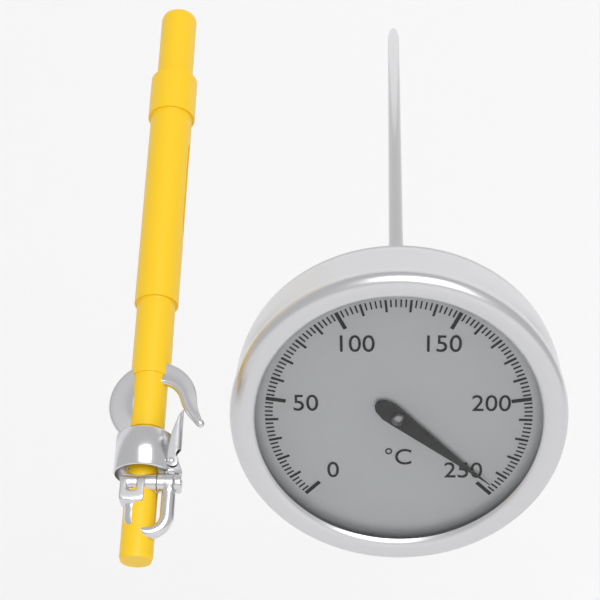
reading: 246 °C
